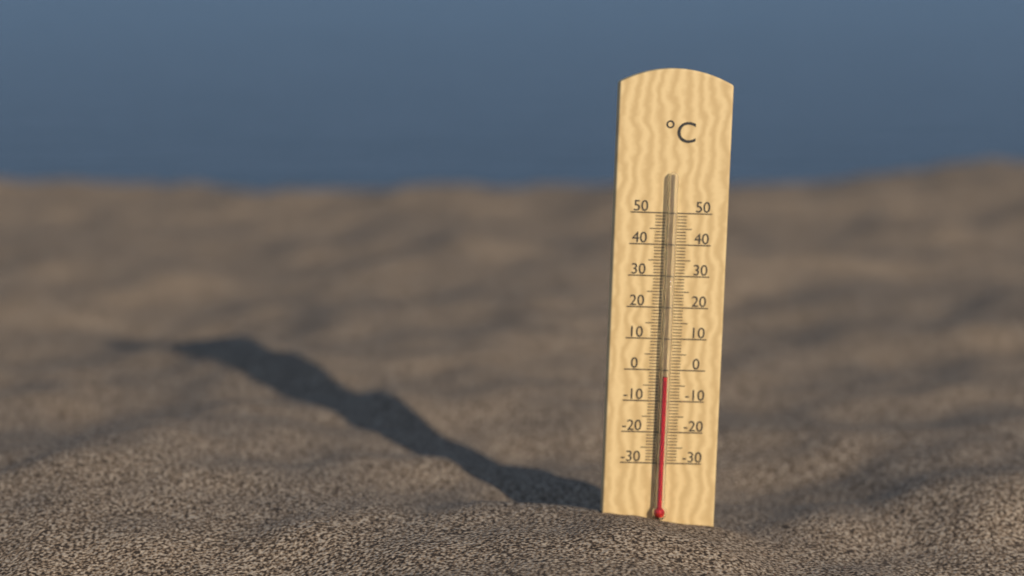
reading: -2 °C
